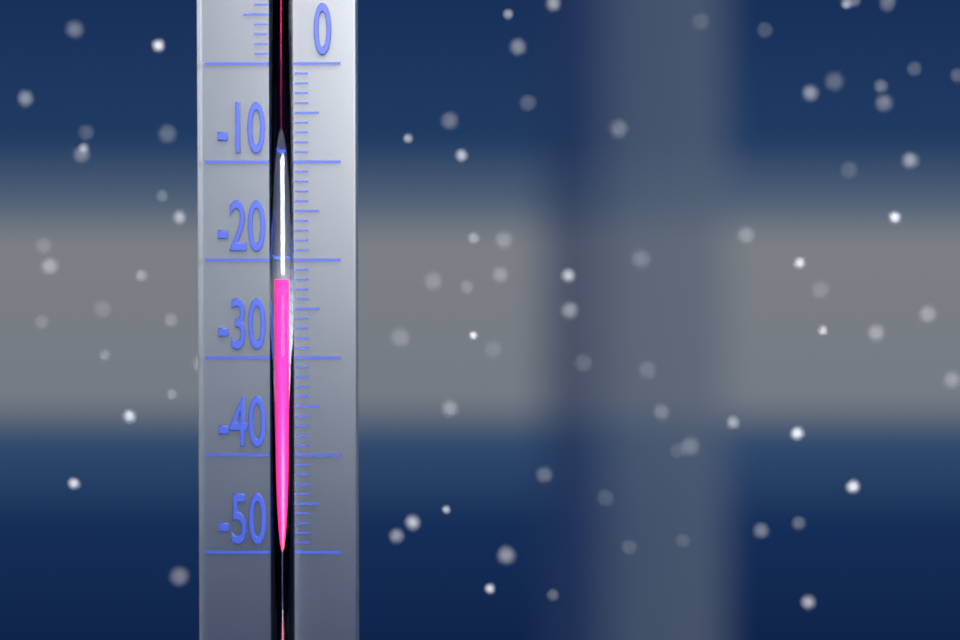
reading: -22 °C
